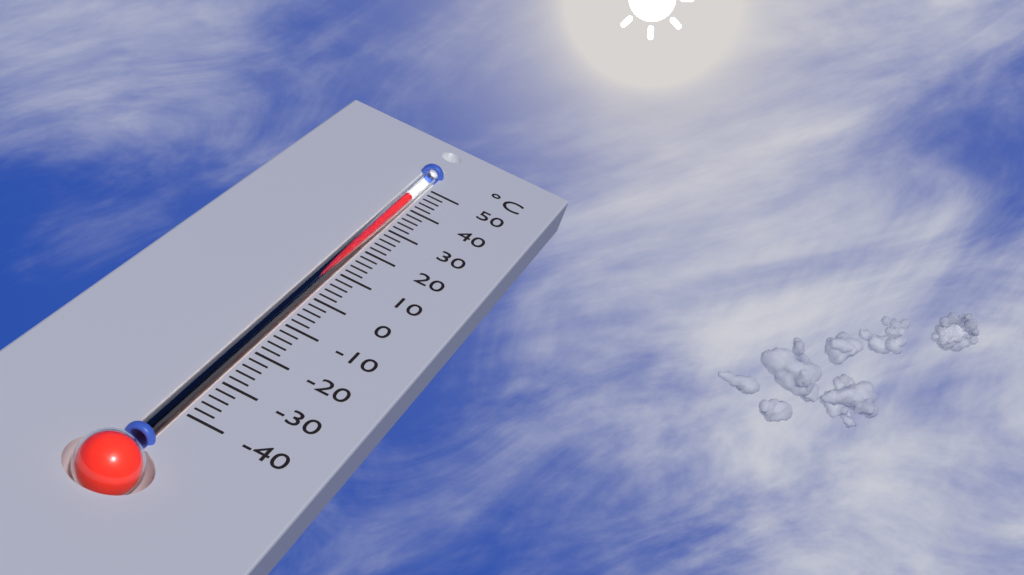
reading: 44 °C
